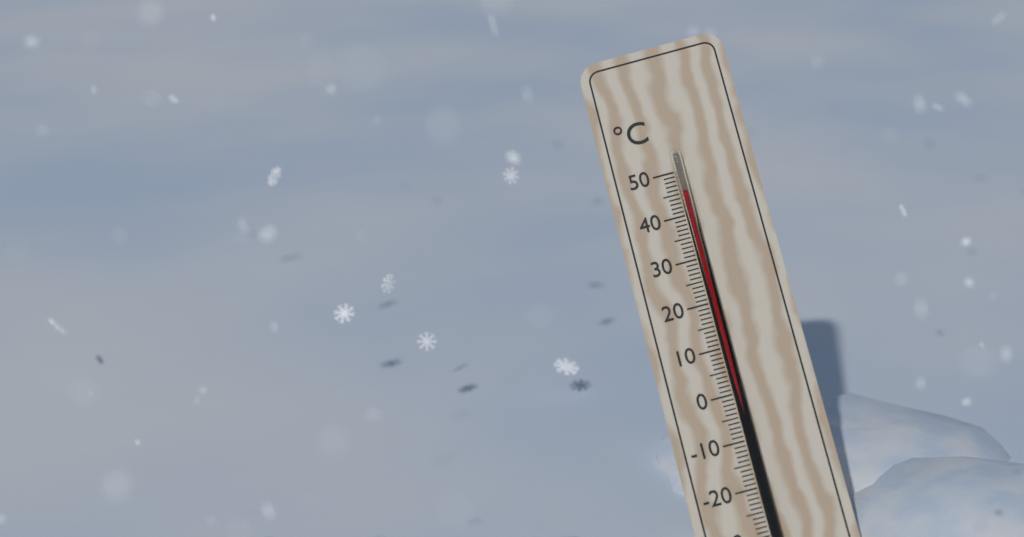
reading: 45 °C
